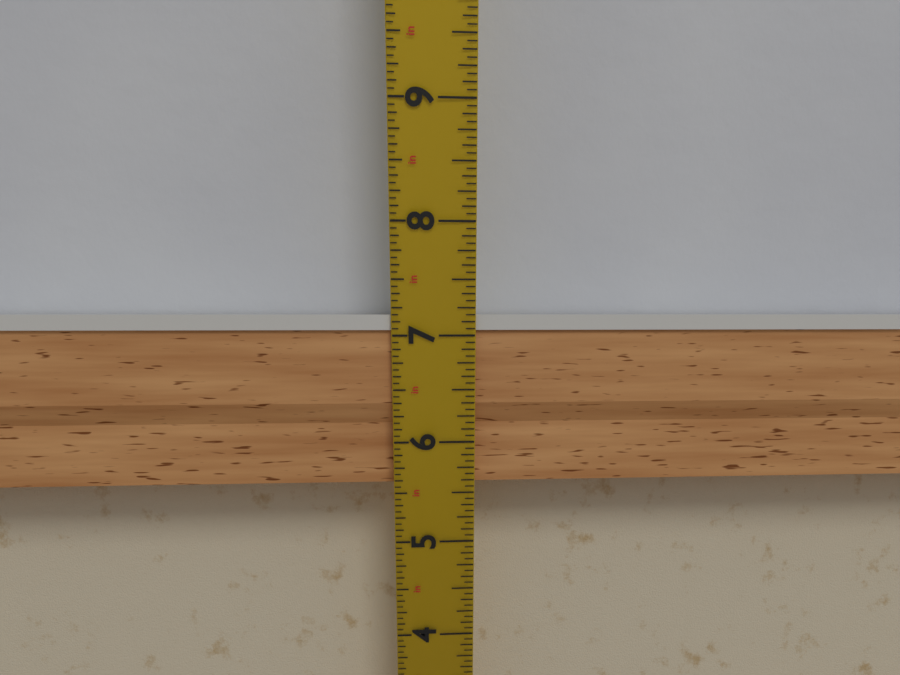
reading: 7.1875 in
